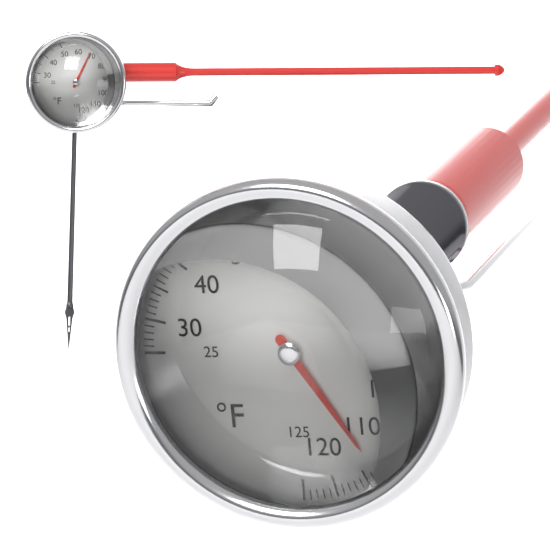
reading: 113 °F
